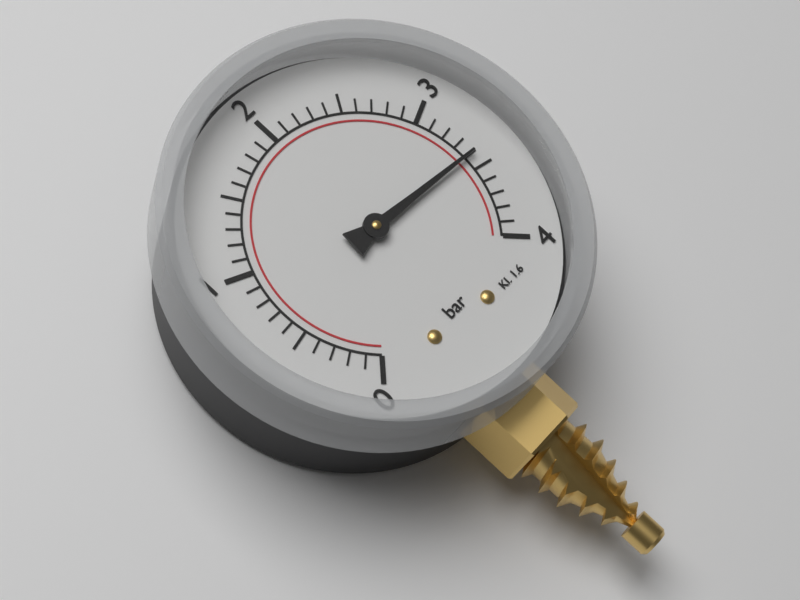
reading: 3.4 bar
